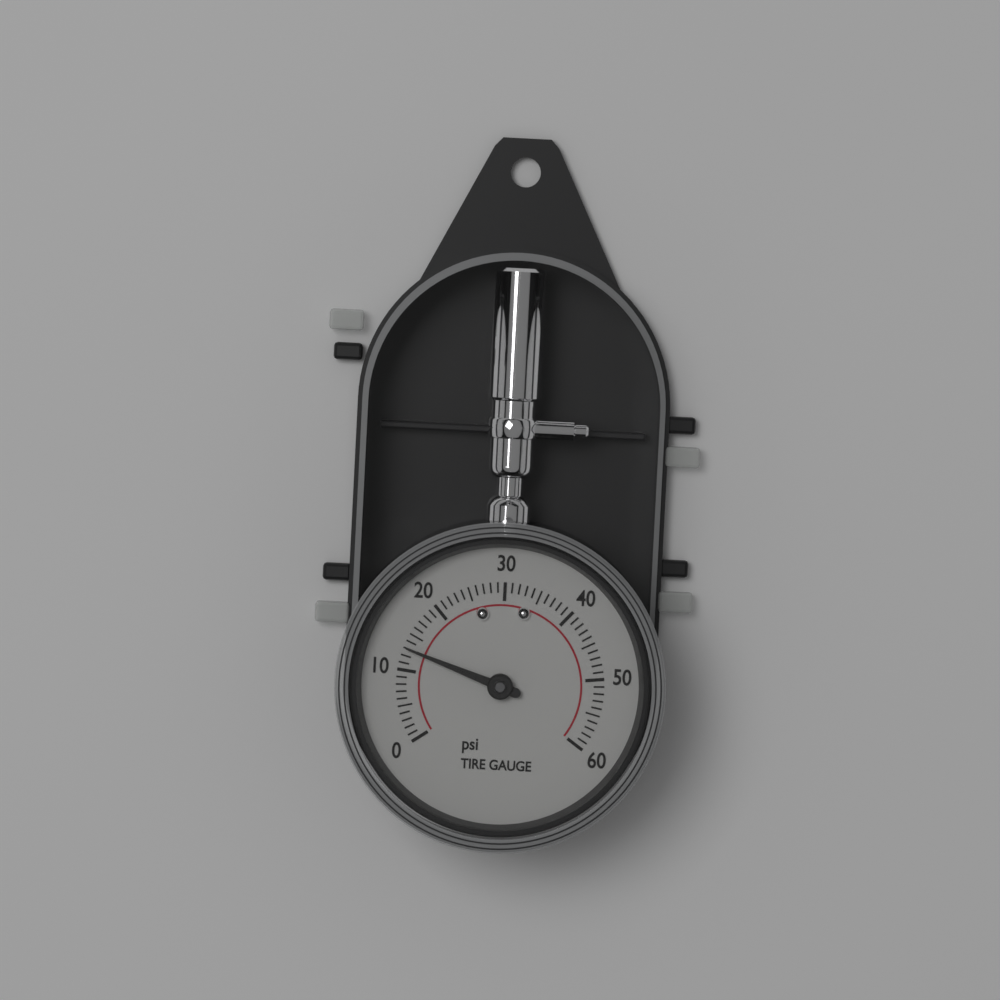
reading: 13 psi
